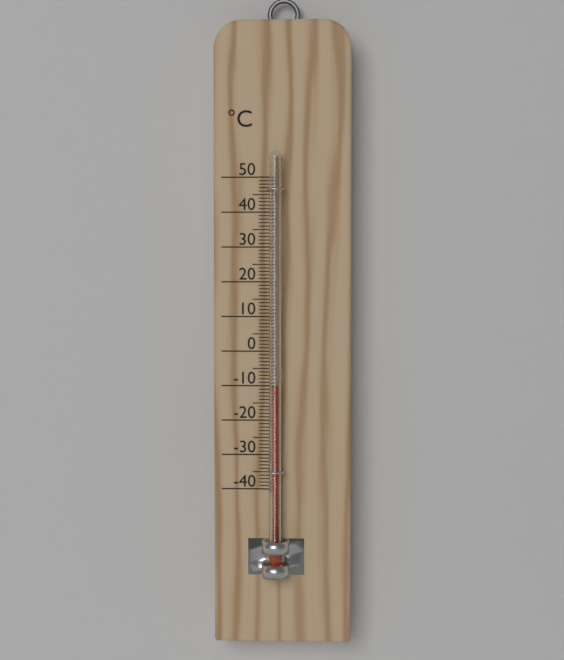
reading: -10 °C
